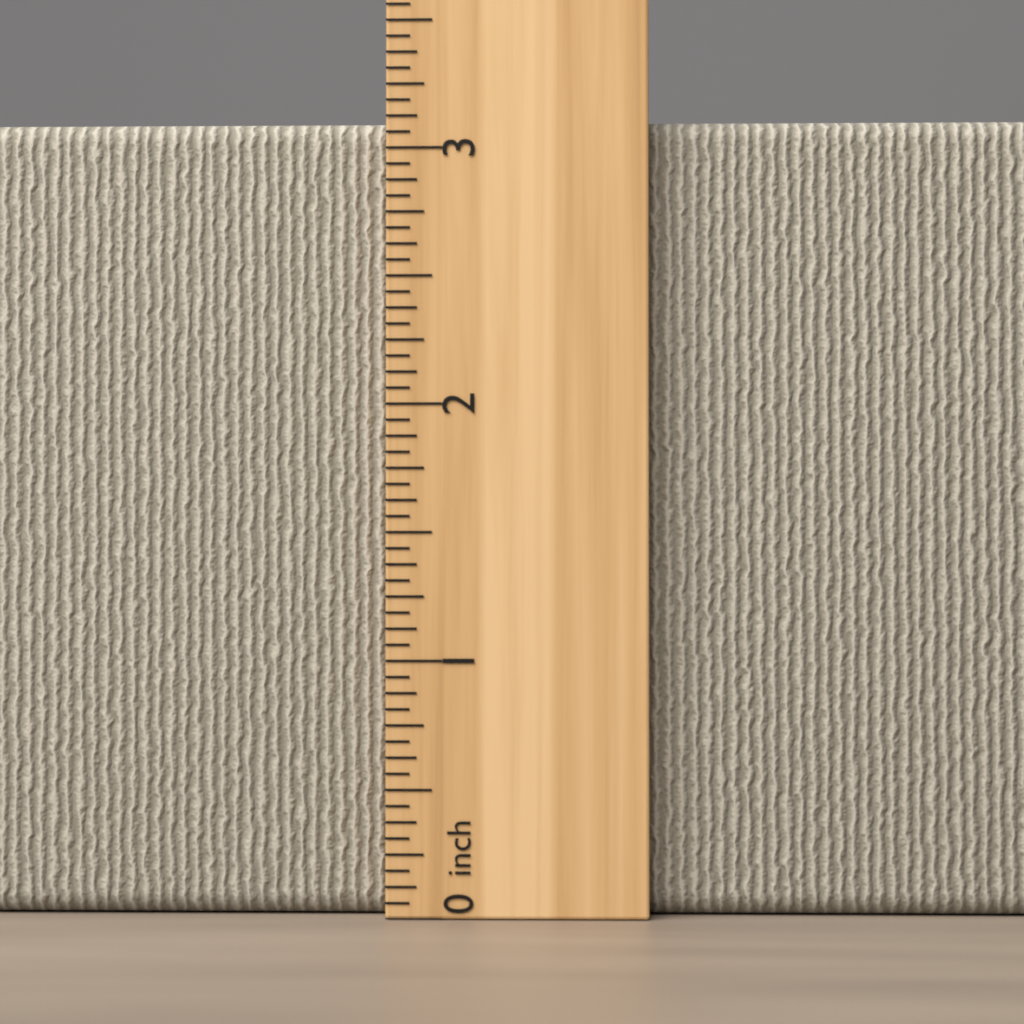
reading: 3.1250 inch
